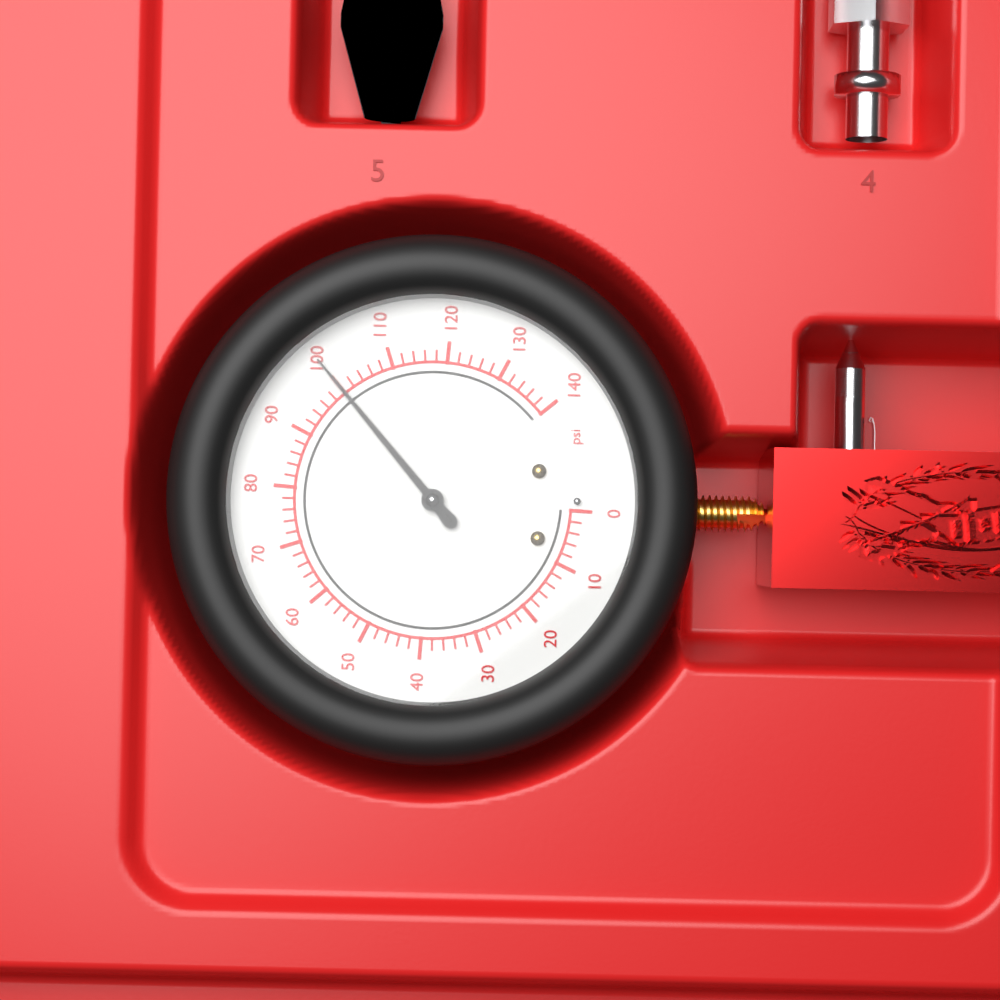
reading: 100 psi
